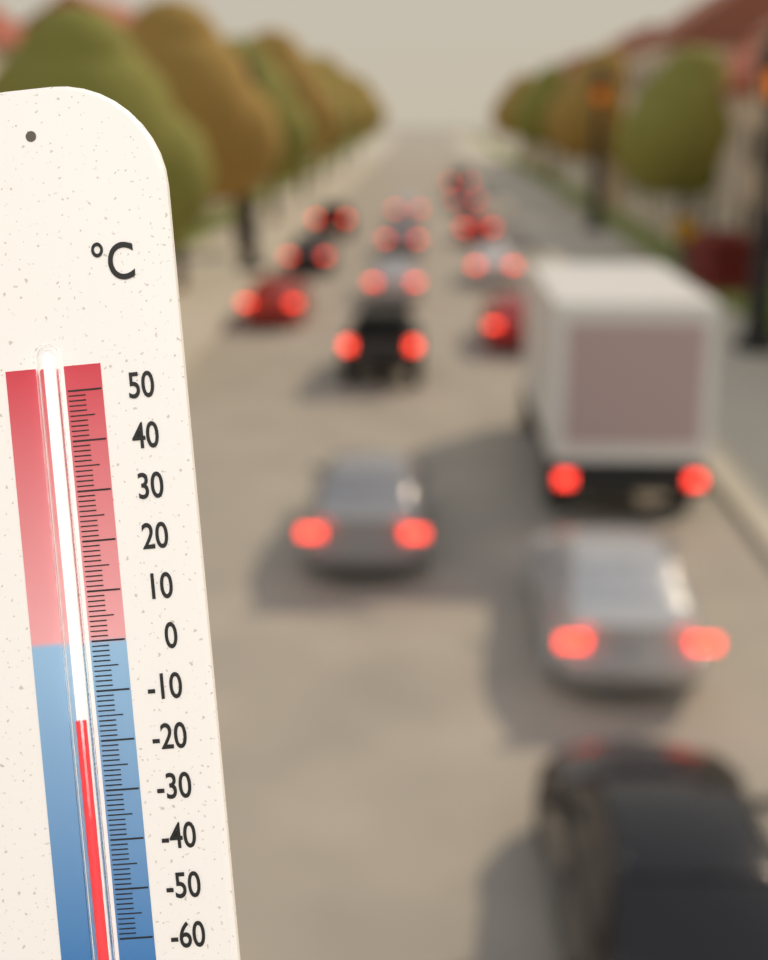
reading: -15 °C
